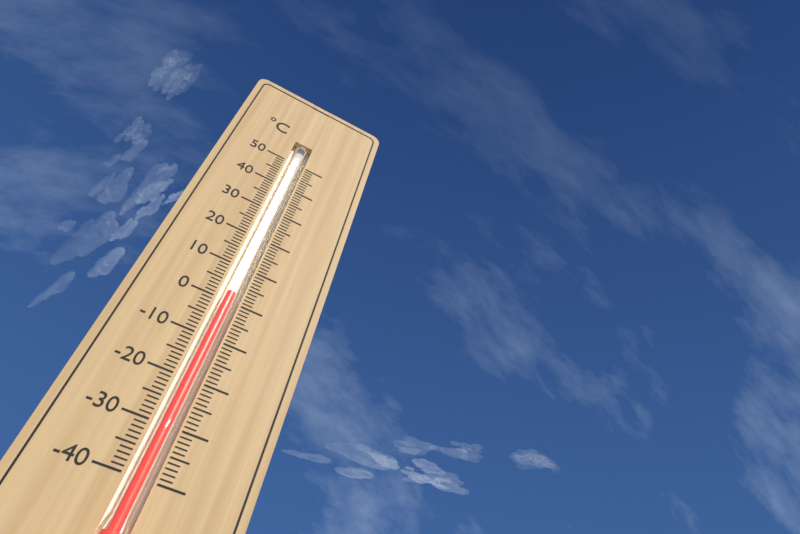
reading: 2 °C
